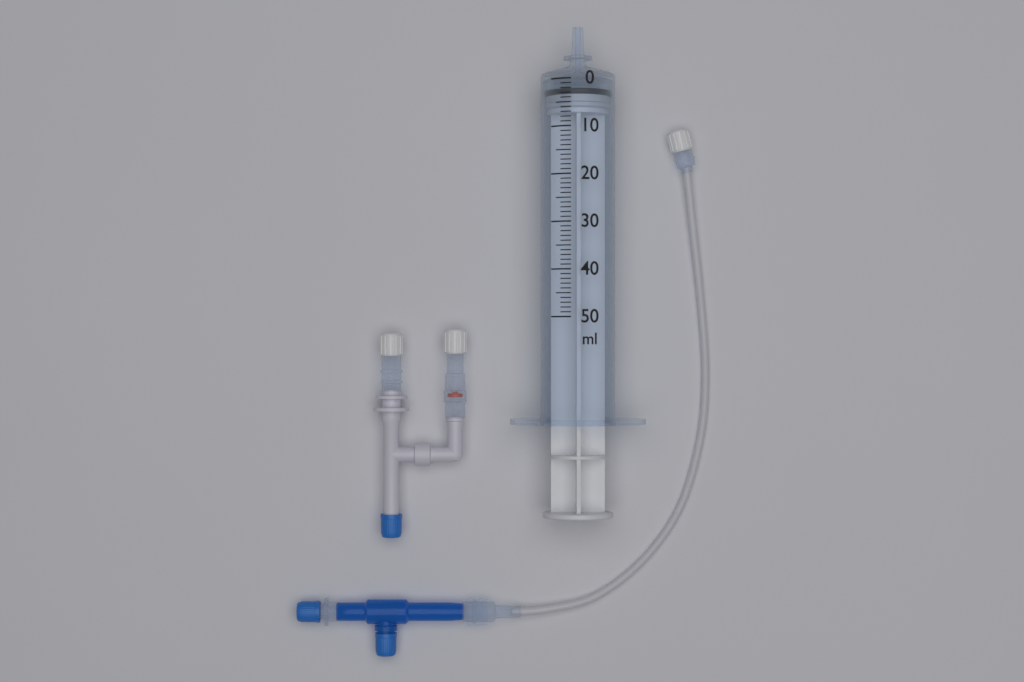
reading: 2 ml
